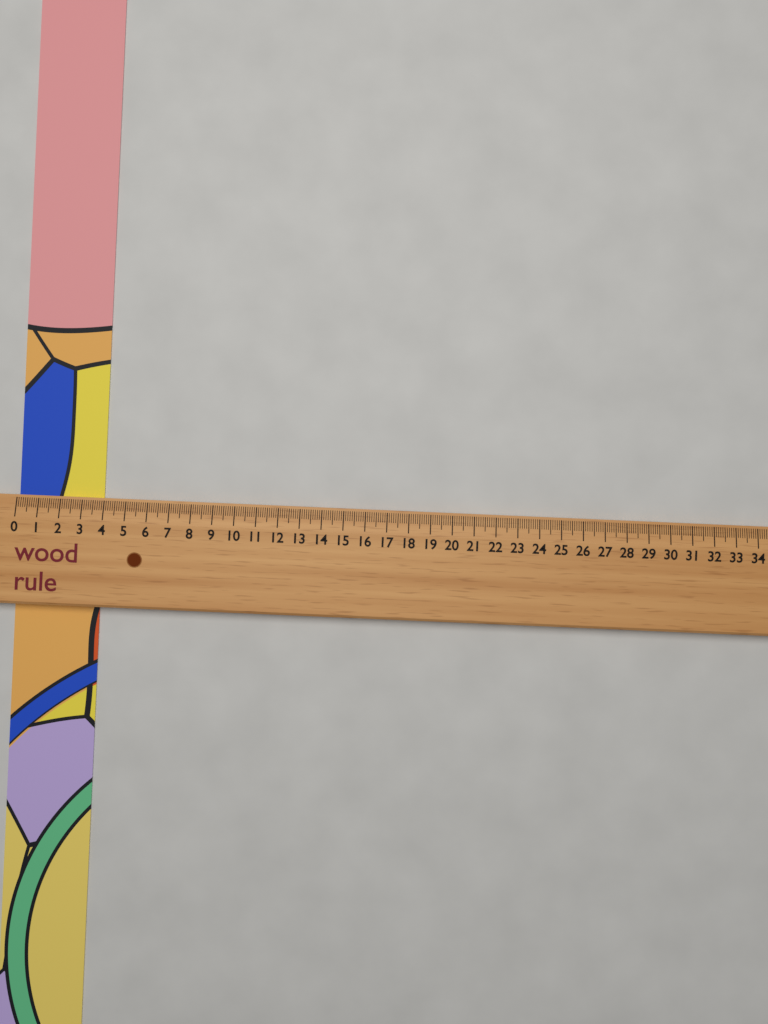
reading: 3.9 (no unit)
